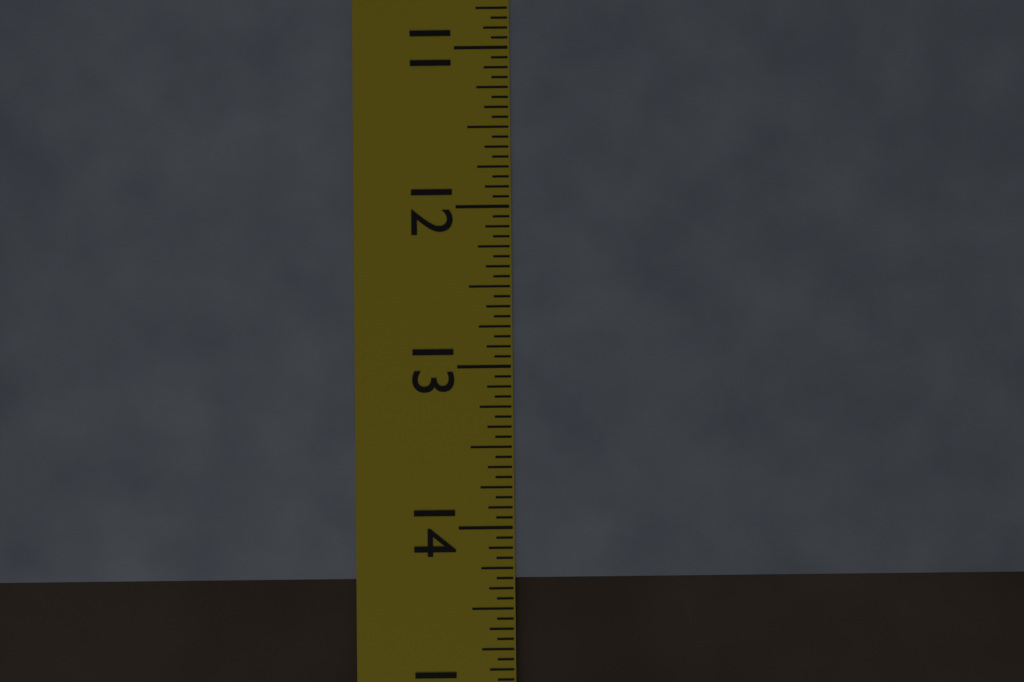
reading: 14.3125 in
